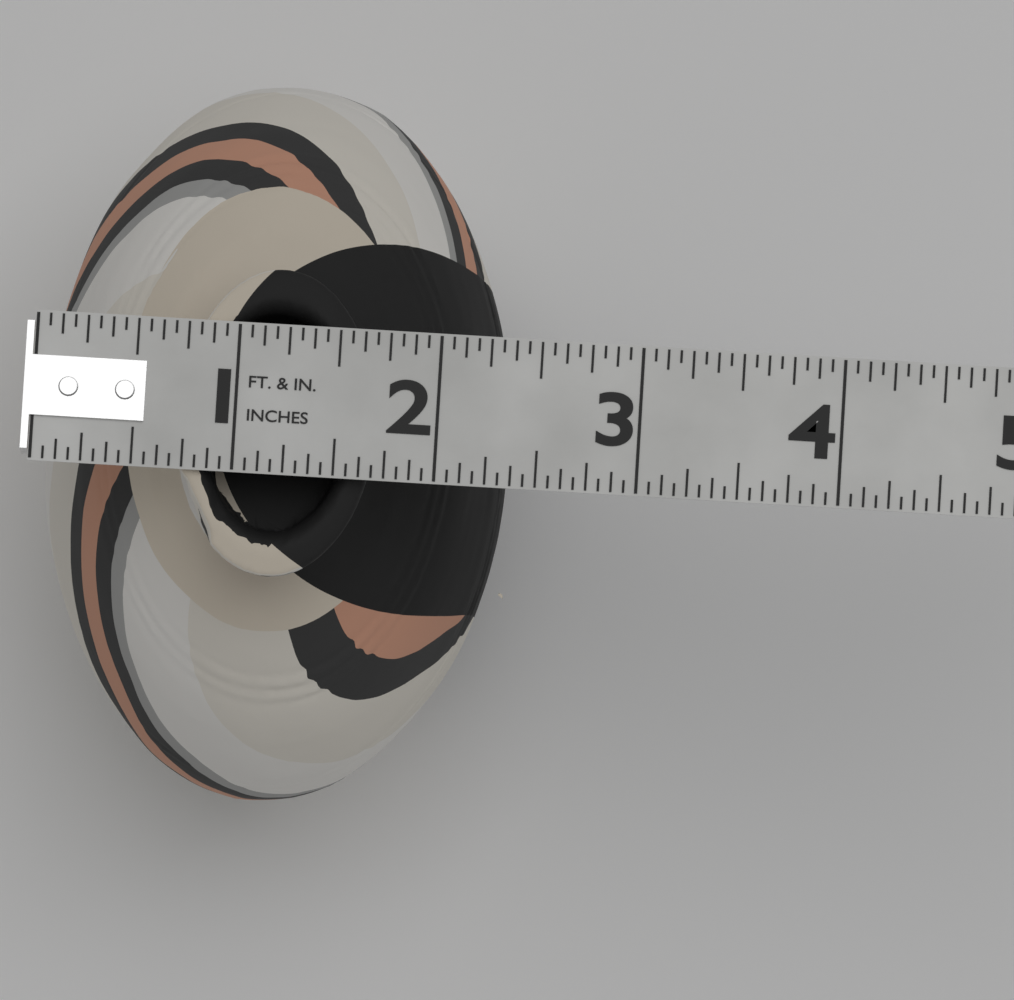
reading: 2.3750 in
